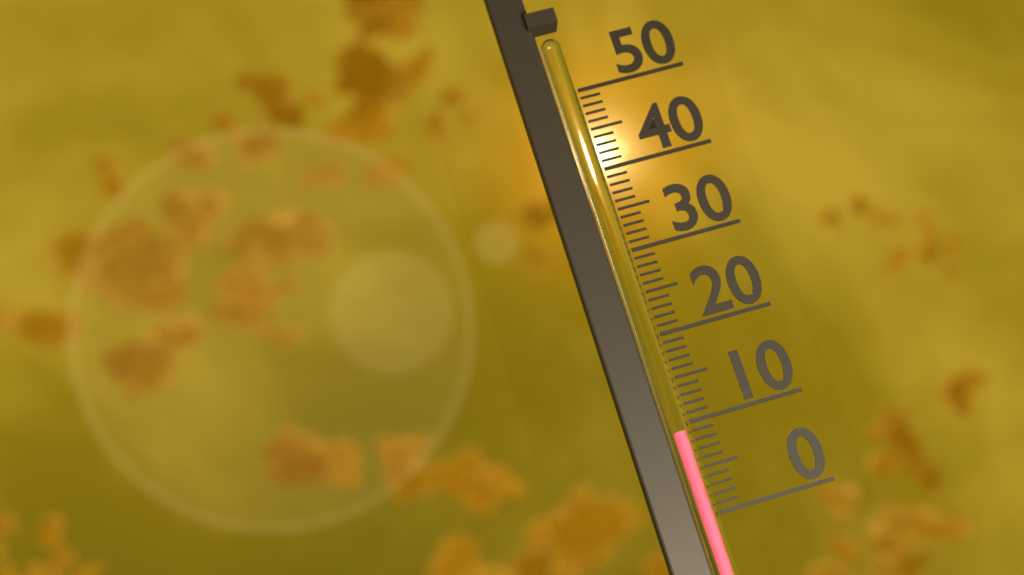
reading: 9 (no unit)
